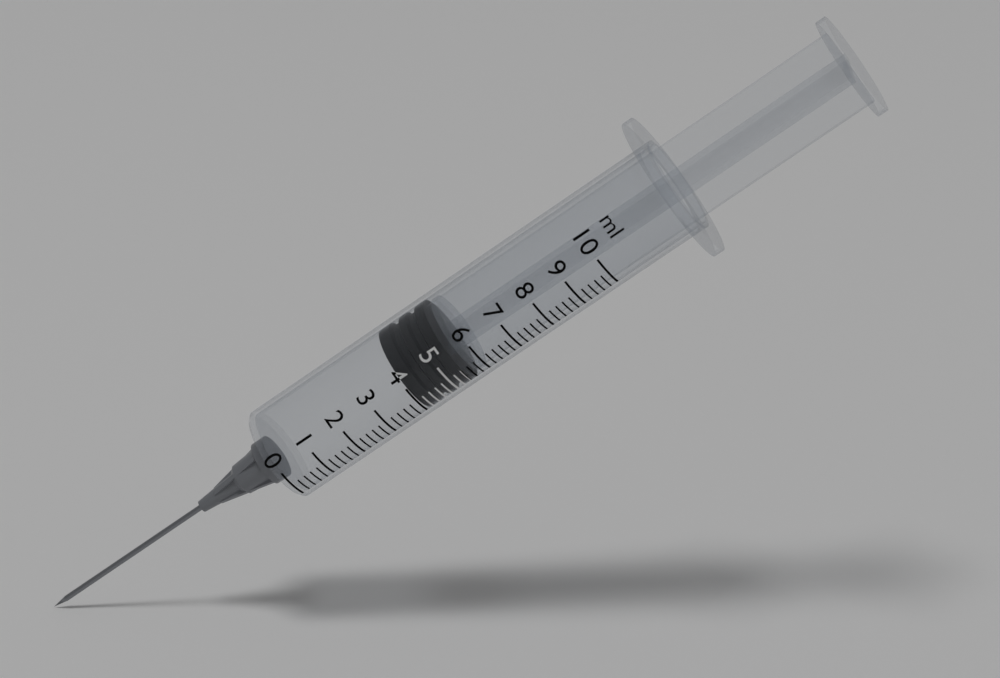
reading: 4.0 ml
